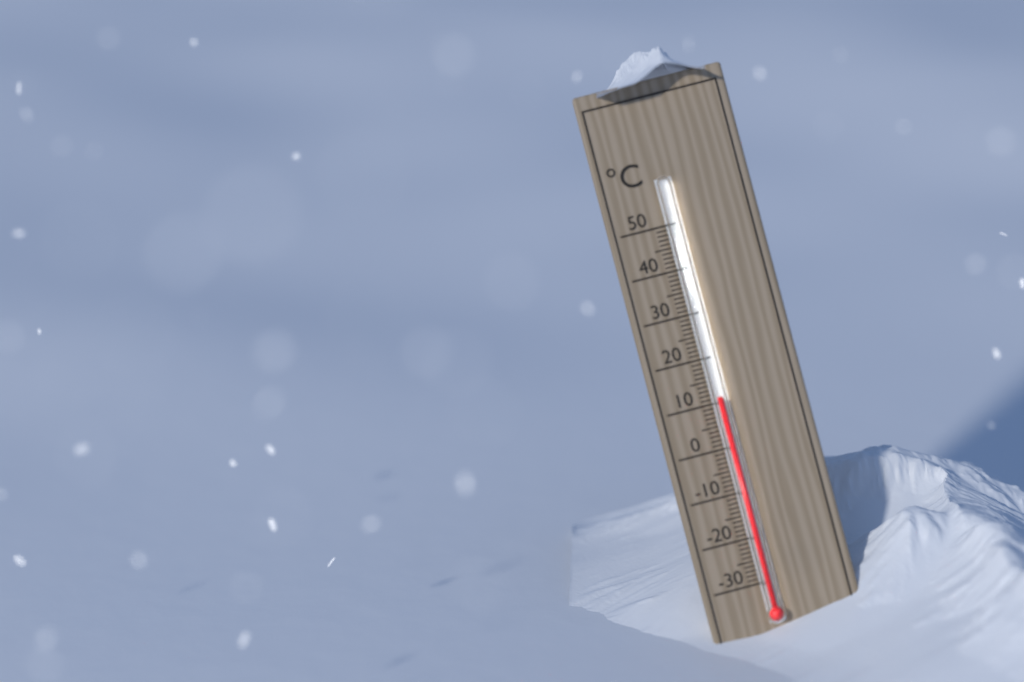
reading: 11 °C
